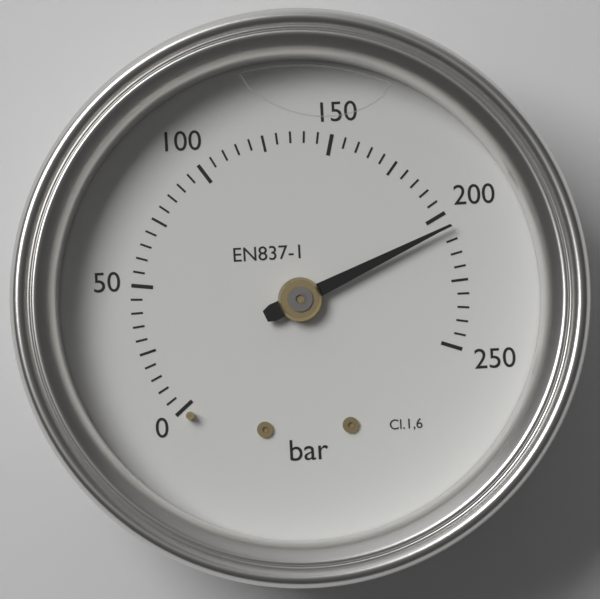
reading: 205 bar
